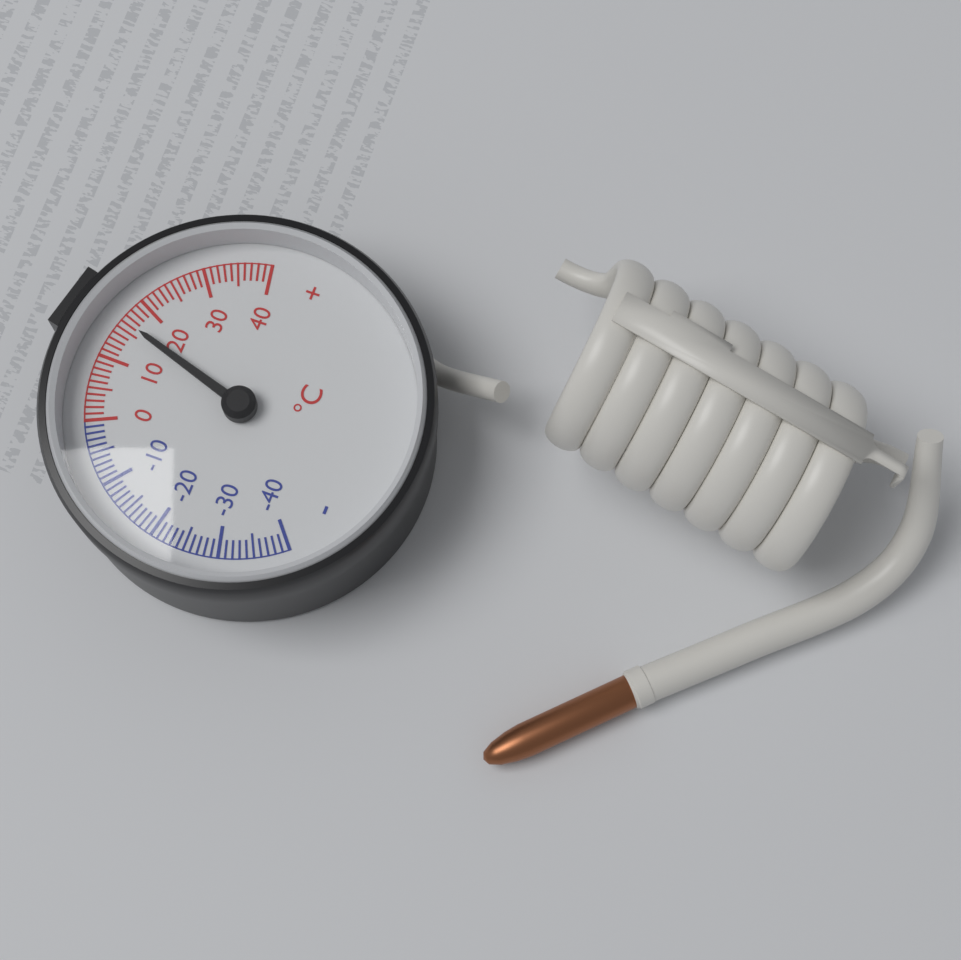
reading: 16 °C
